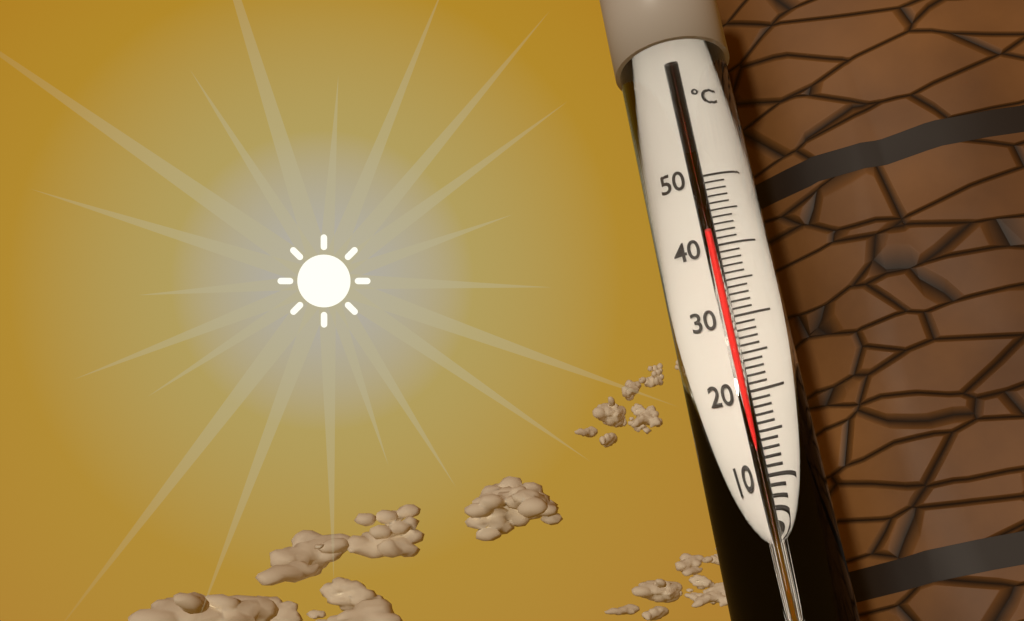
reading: 42 °C
